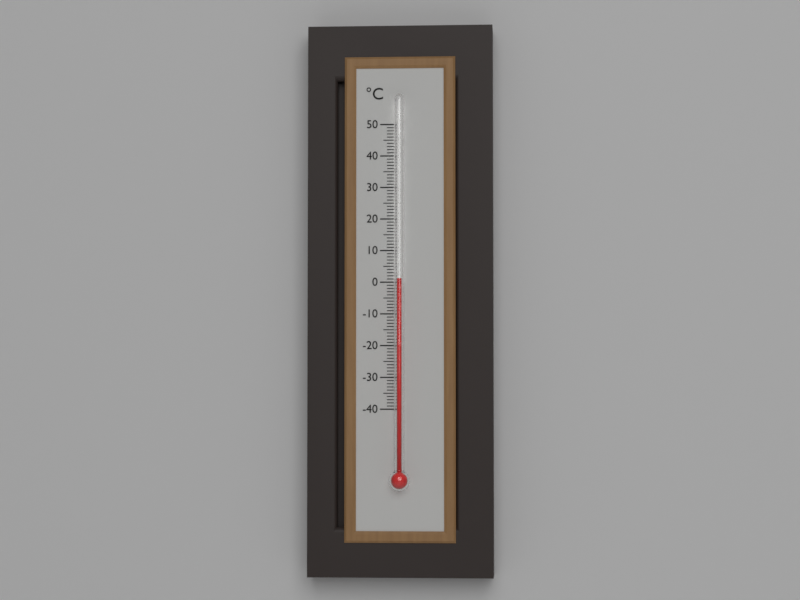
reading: 1 °C
